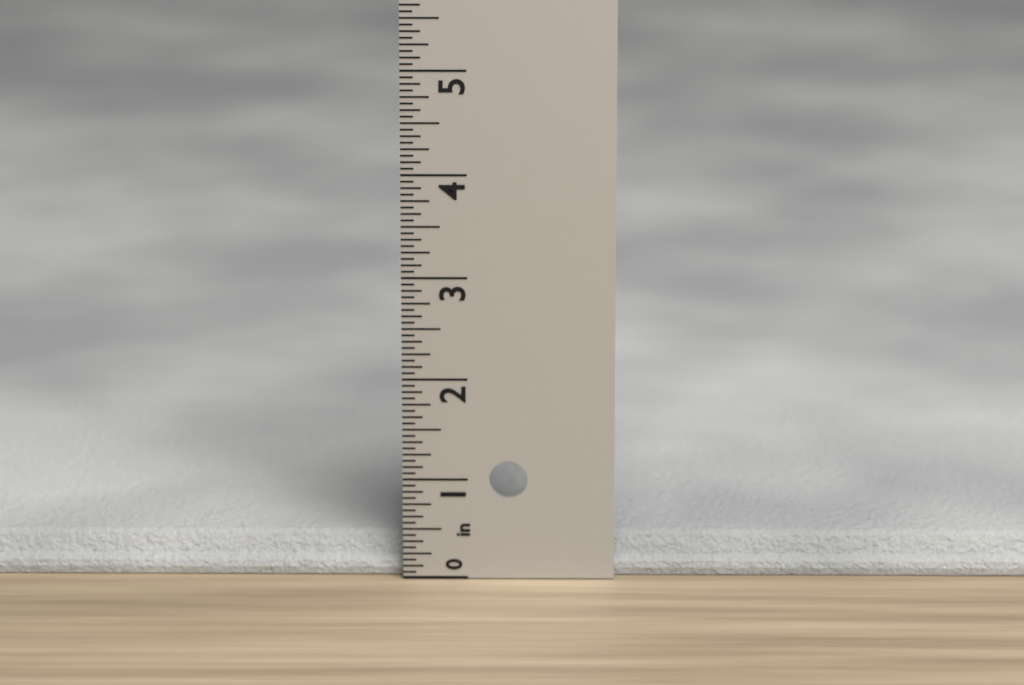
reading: 0.3750 in
